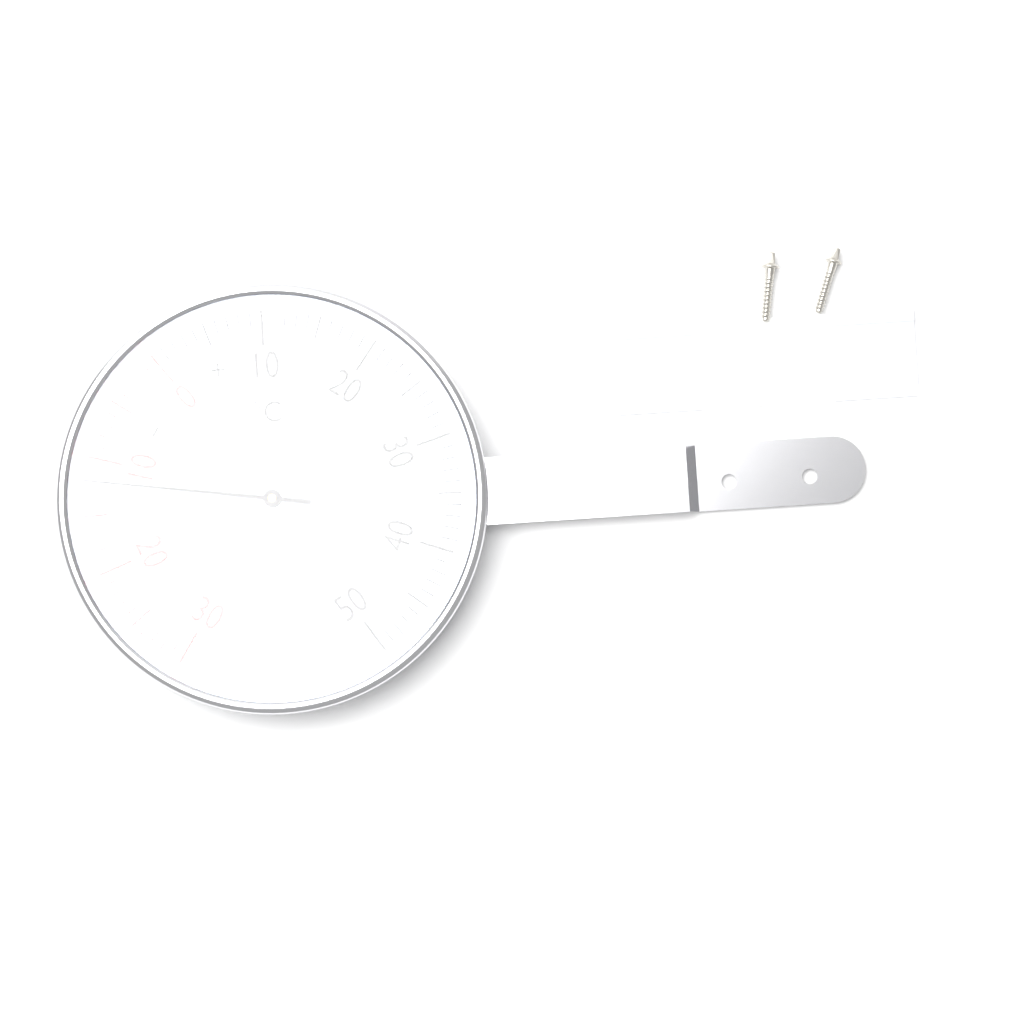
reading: -12 °C
